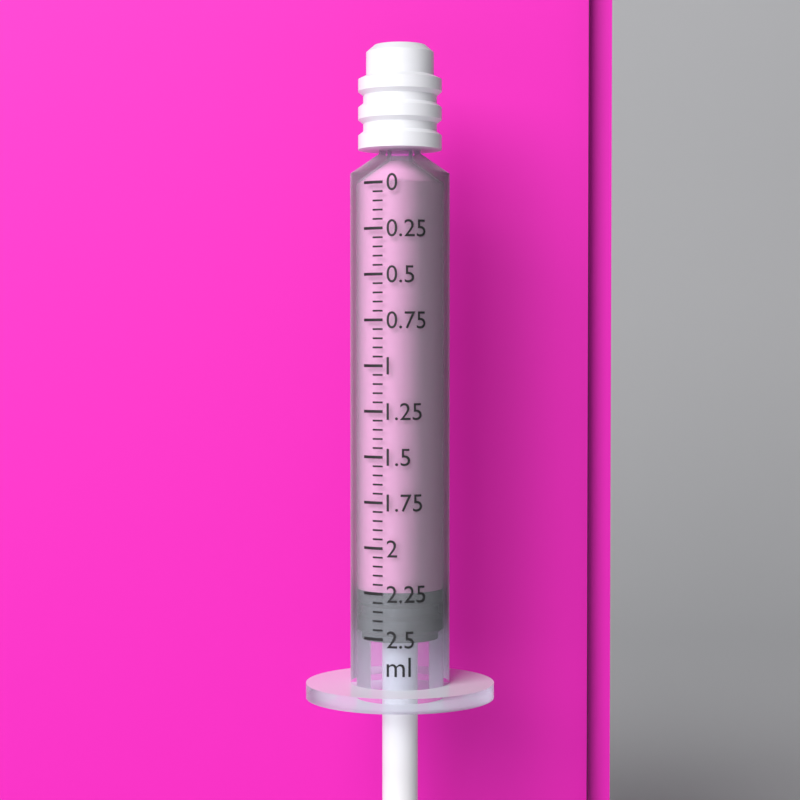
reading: 2.25 ml
